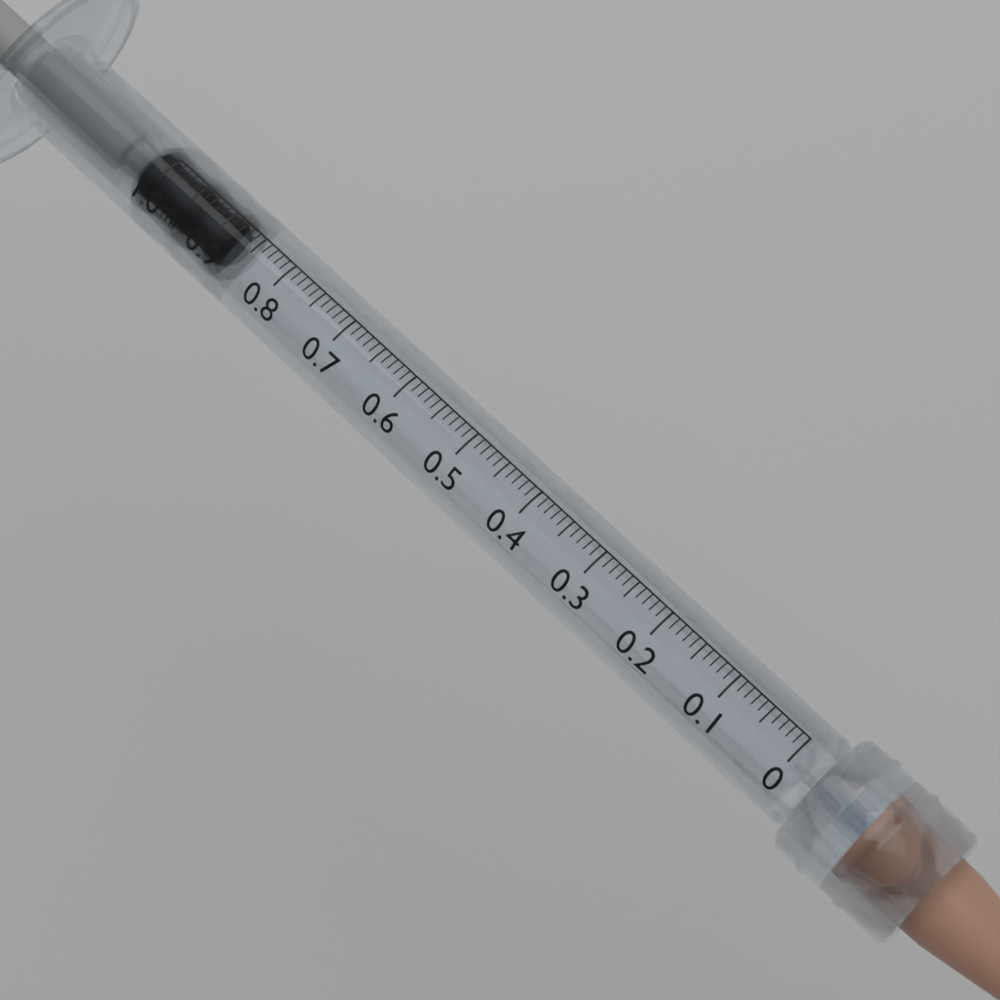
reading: 0.88 ml
